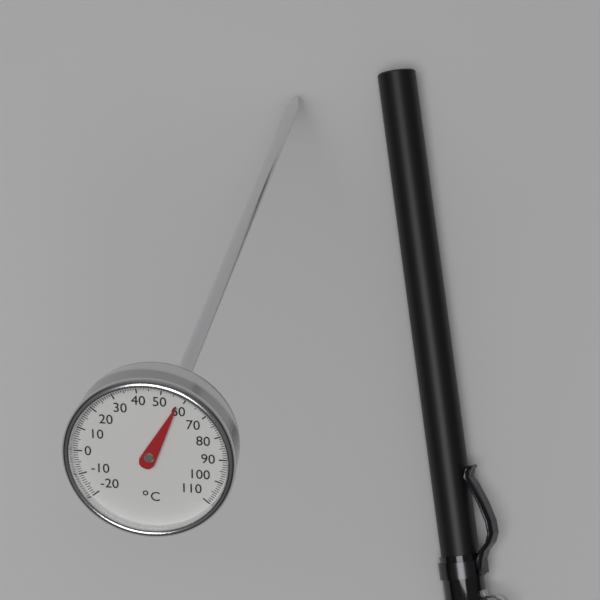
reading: 58 °C
